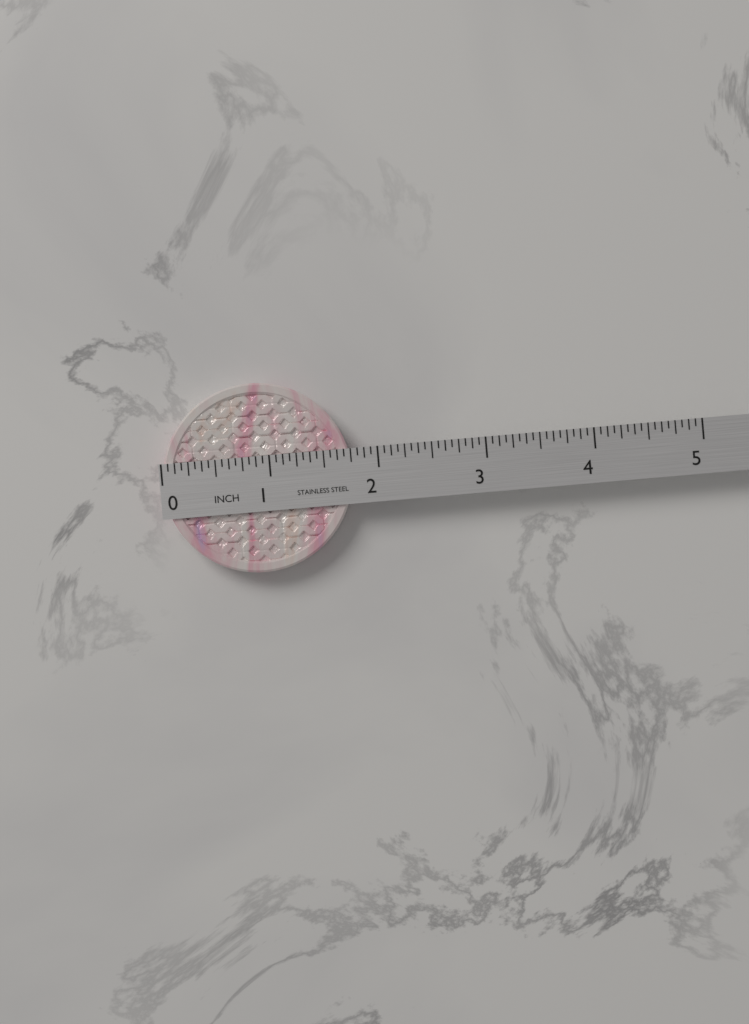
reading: 1.7500 in
